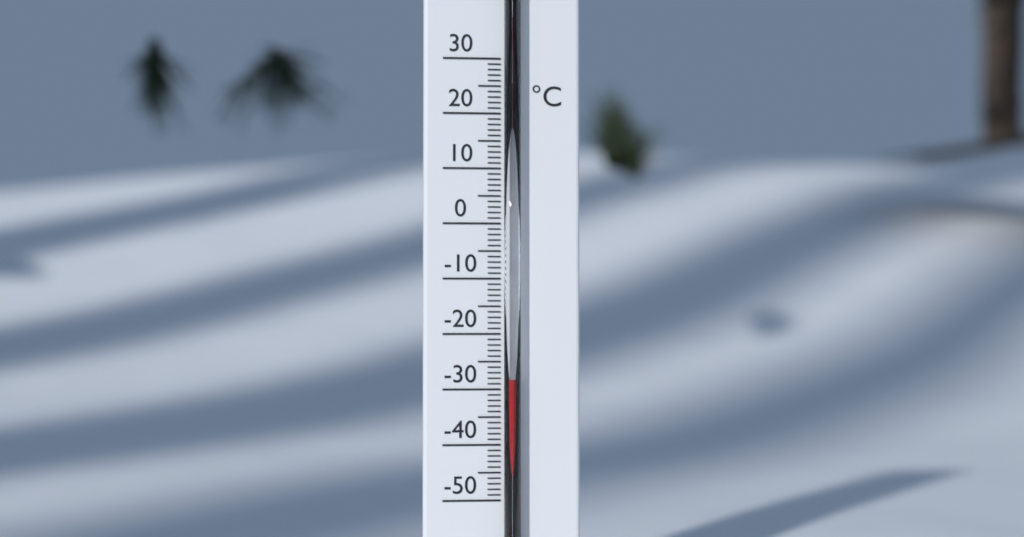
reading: -28 °C
